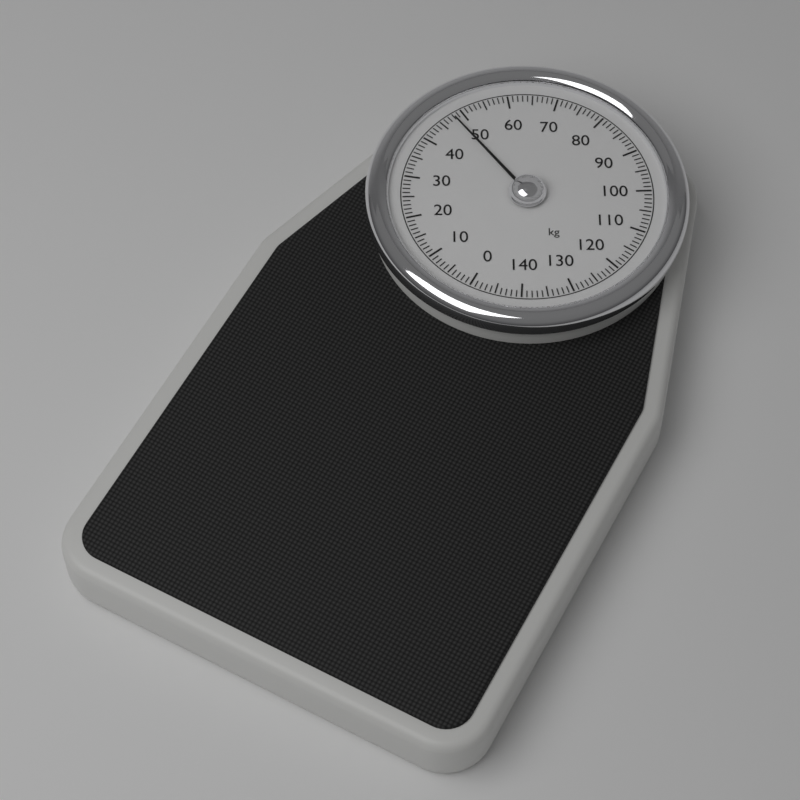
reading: 48 kg
